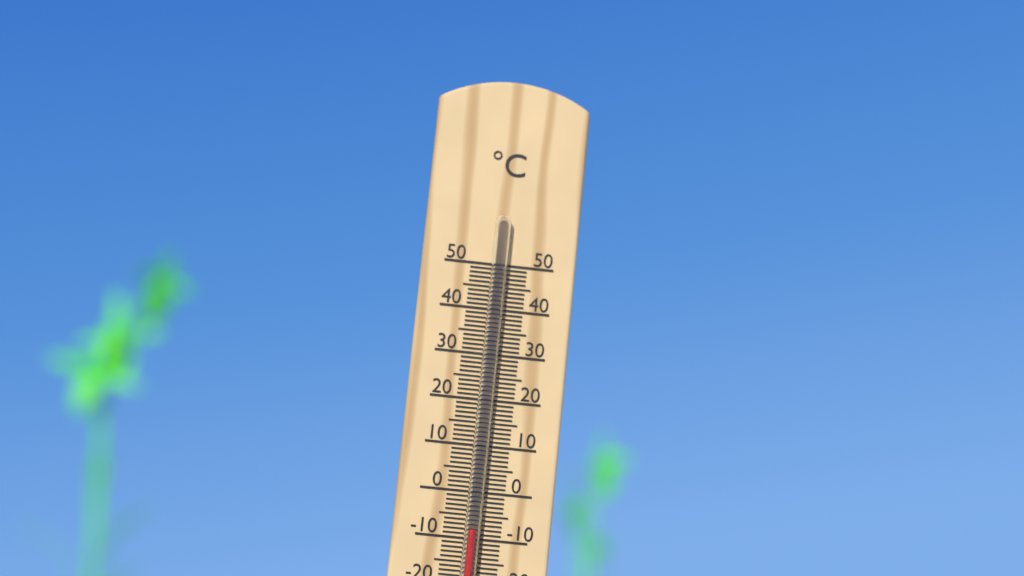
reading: -8 °C
